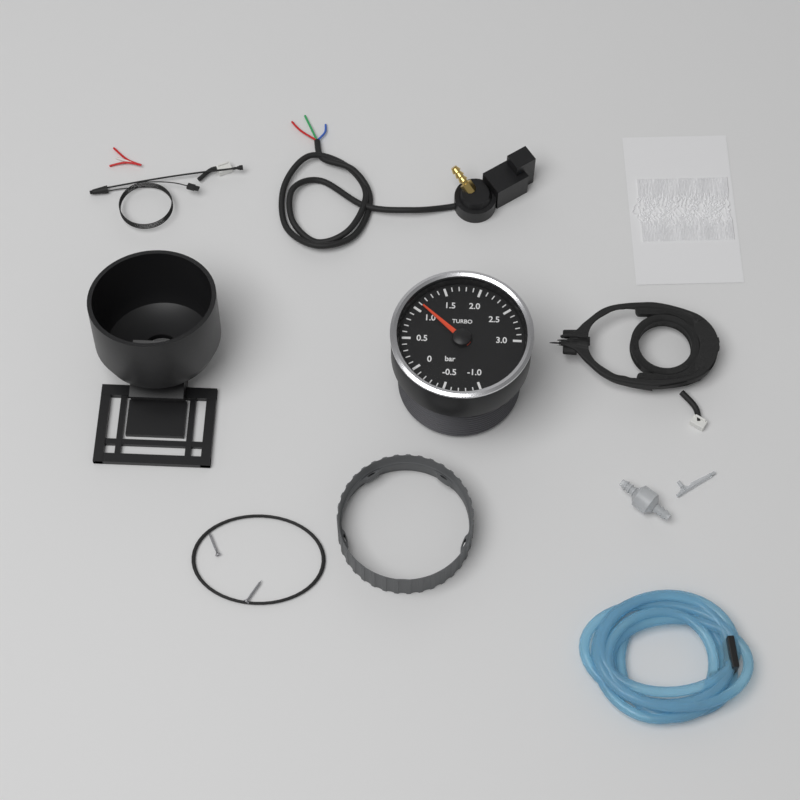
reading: 1.1 bar
